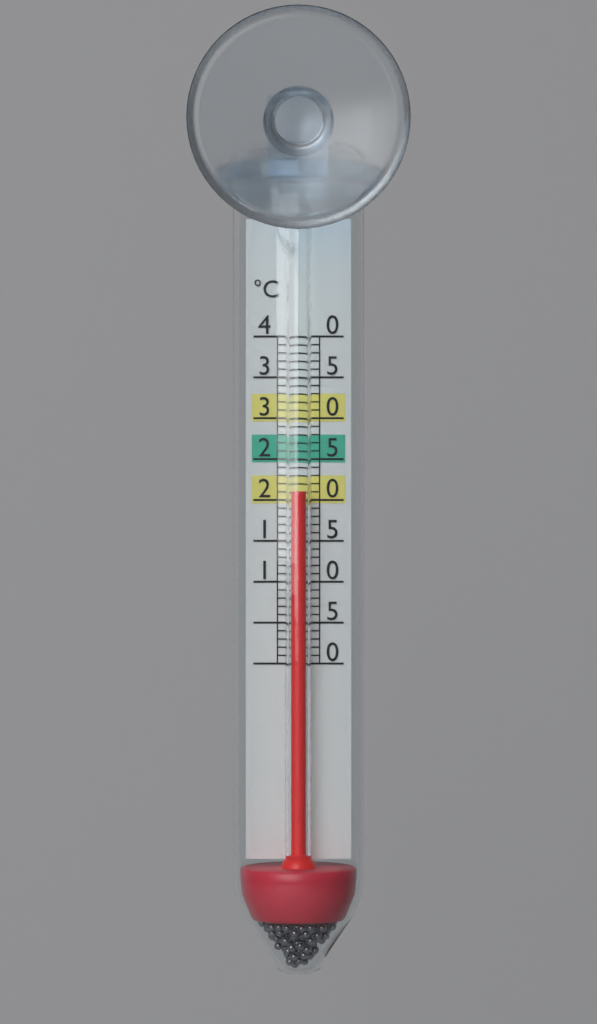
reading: 21 °C
